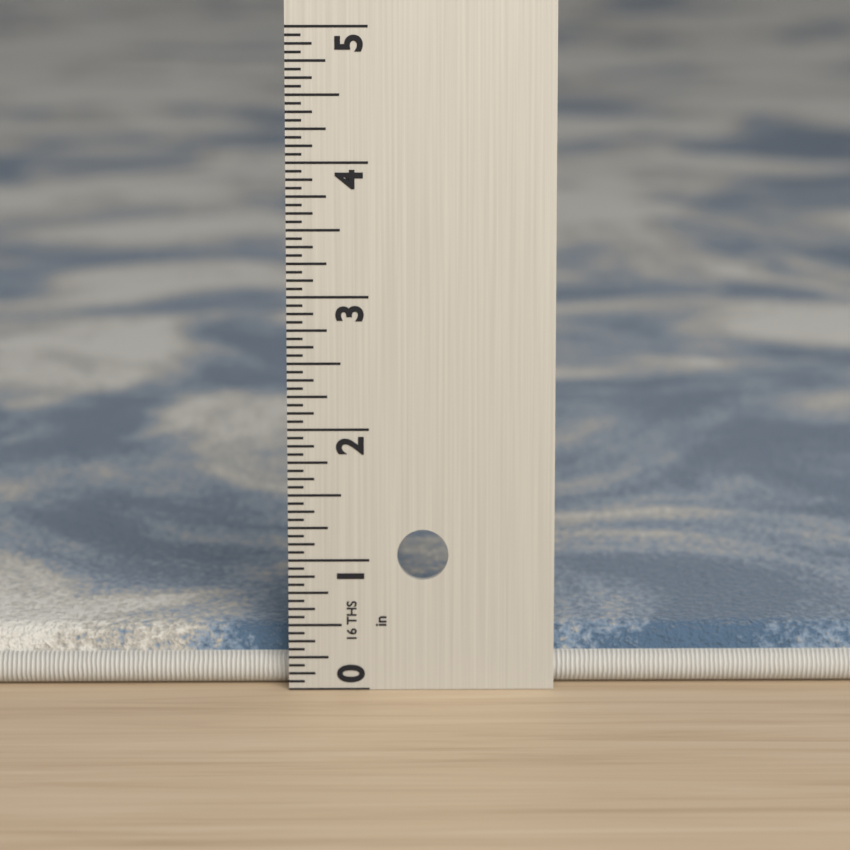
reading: 0.4375 in
